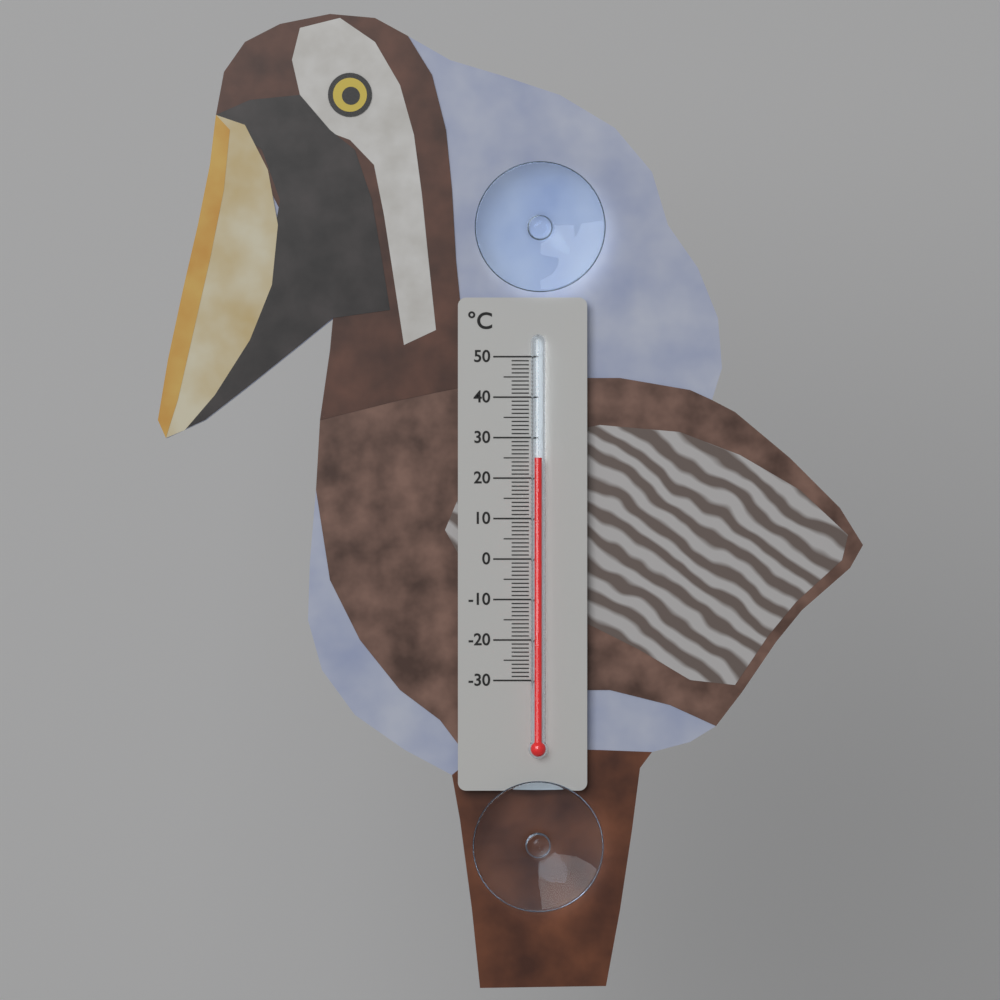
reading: 25 °C
